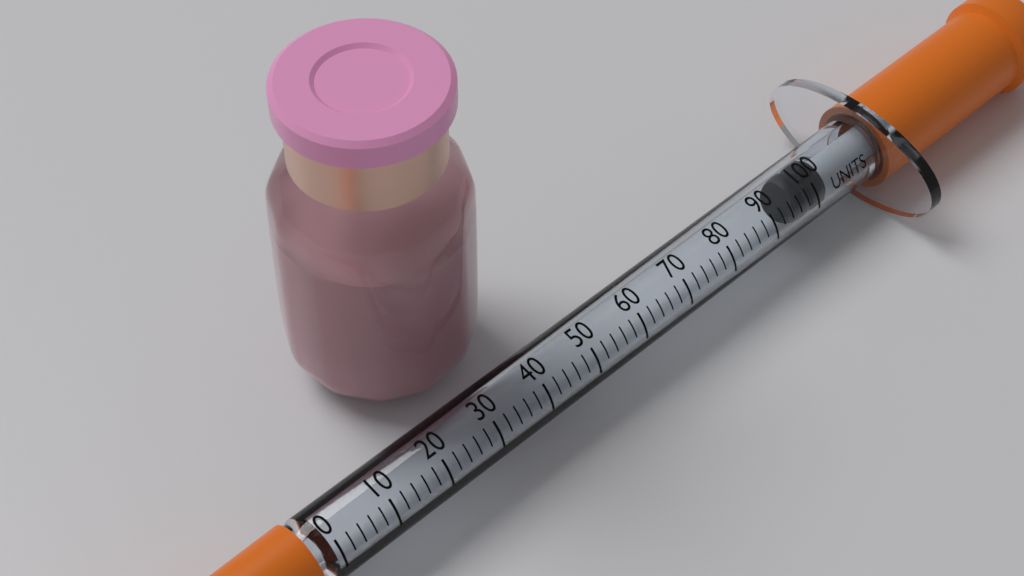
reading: 96 units
